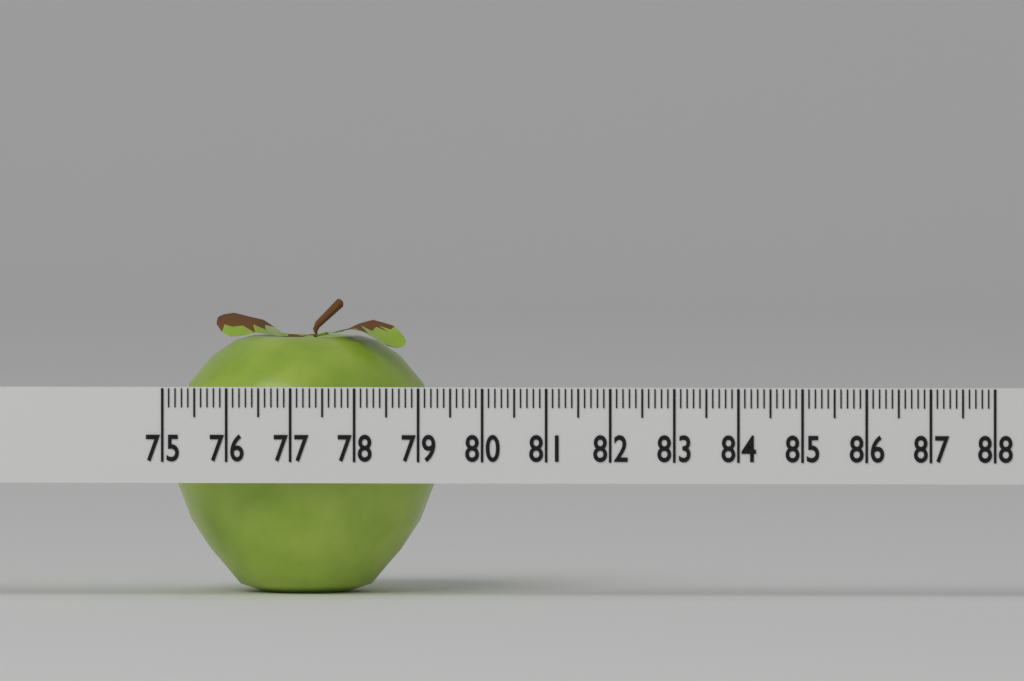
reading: 79.2 (no unit)
